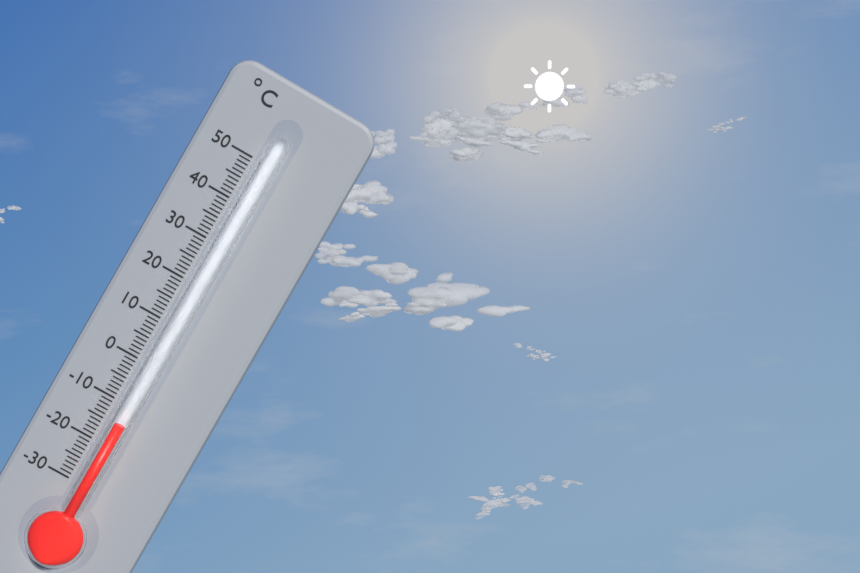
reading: -14 °C
